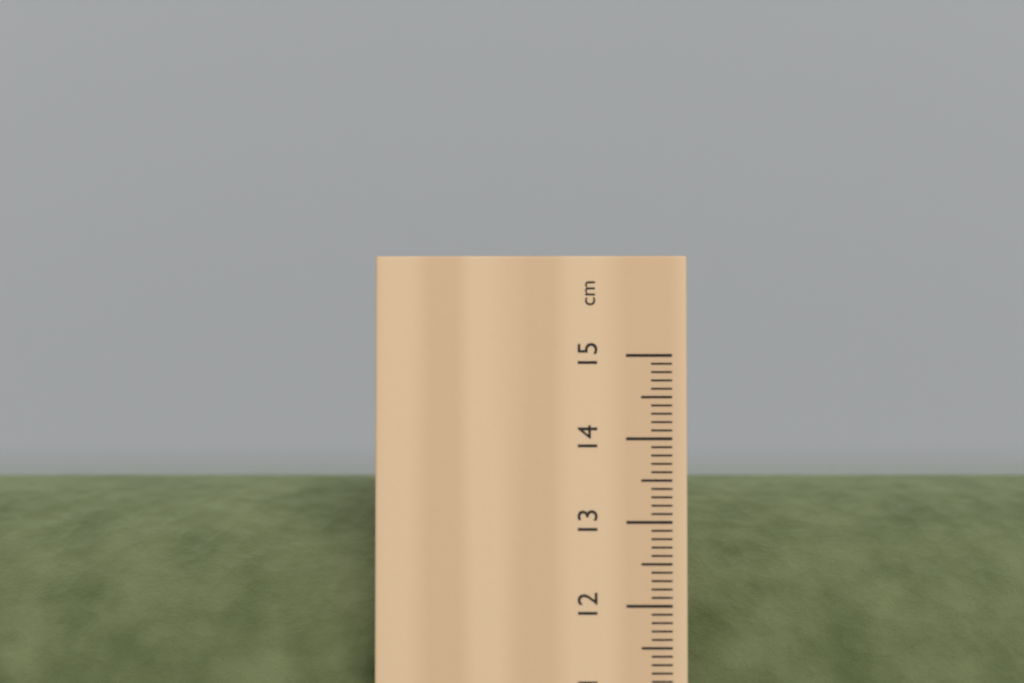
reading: 13.6 cm
